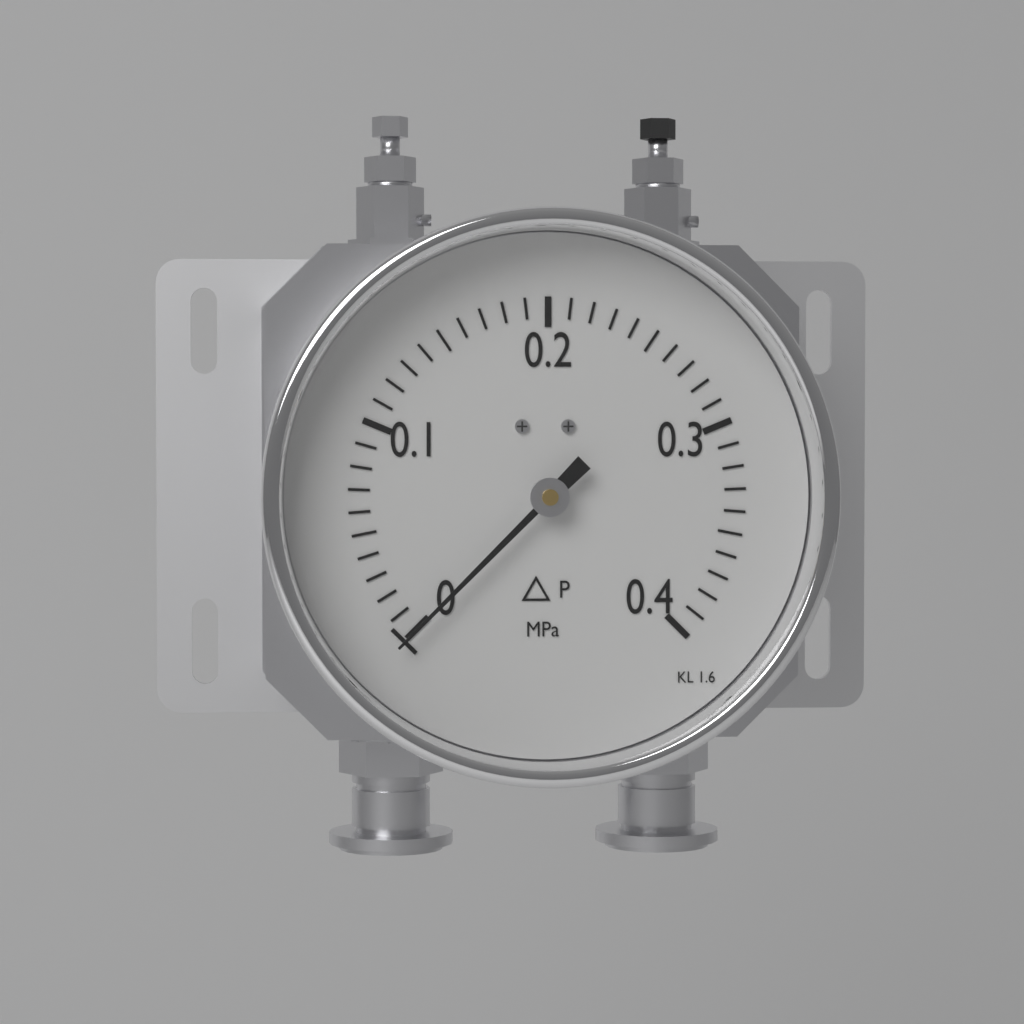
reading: 0.00 MPa
